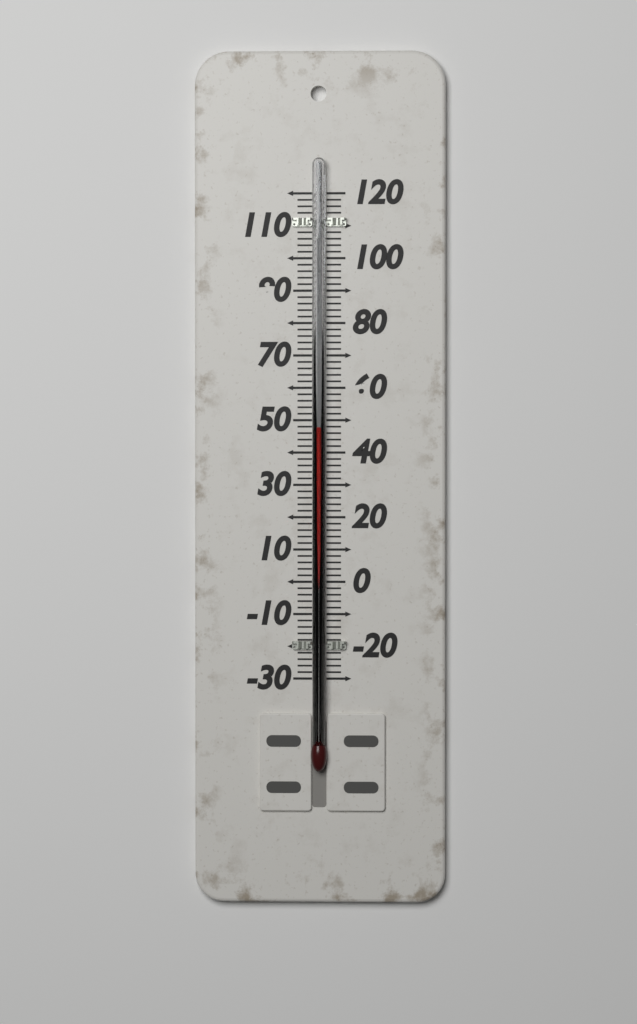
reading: 48 (no unit)
